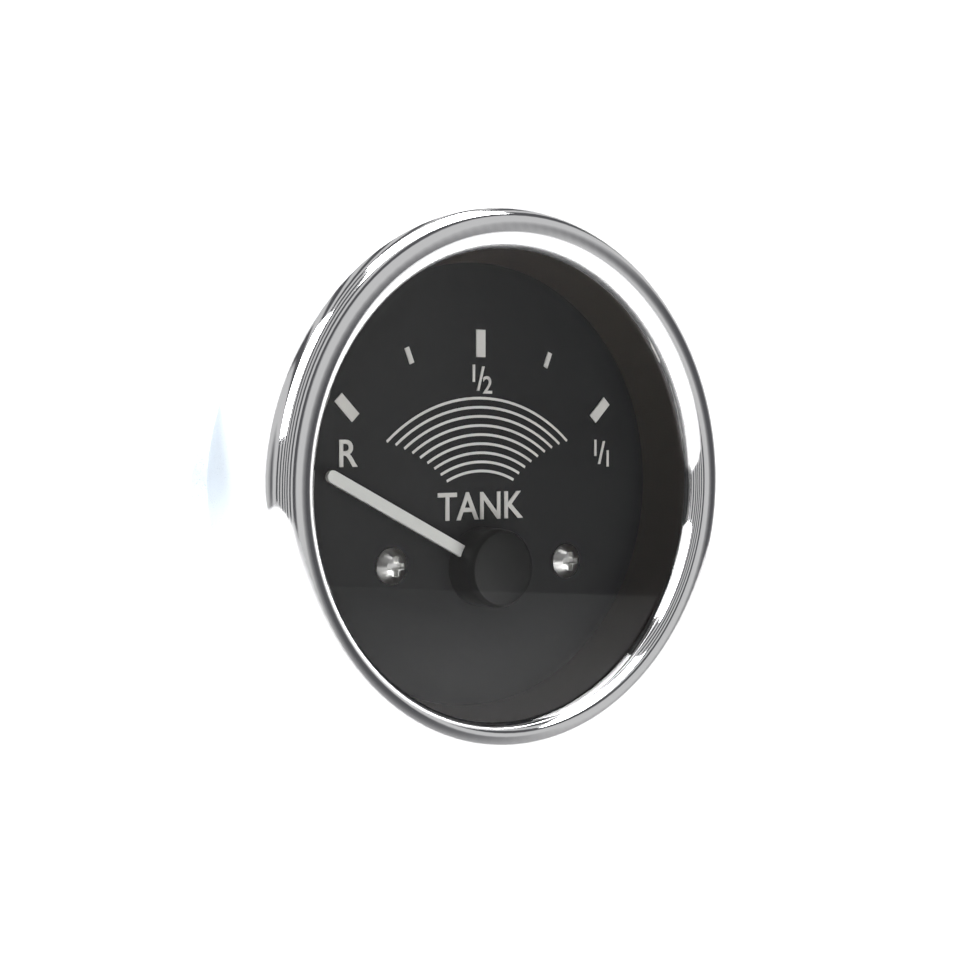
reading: -0.20 (no unit)
